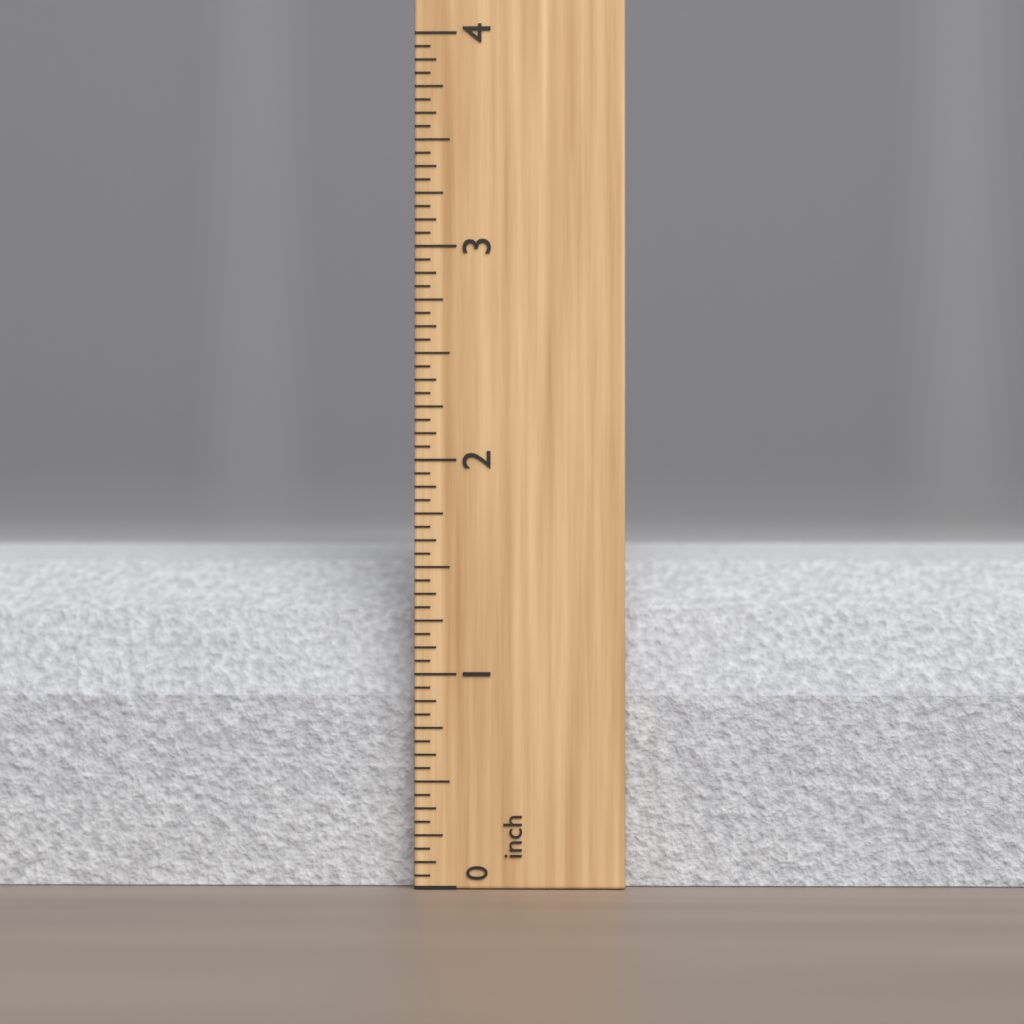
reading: 1.6250 inch
